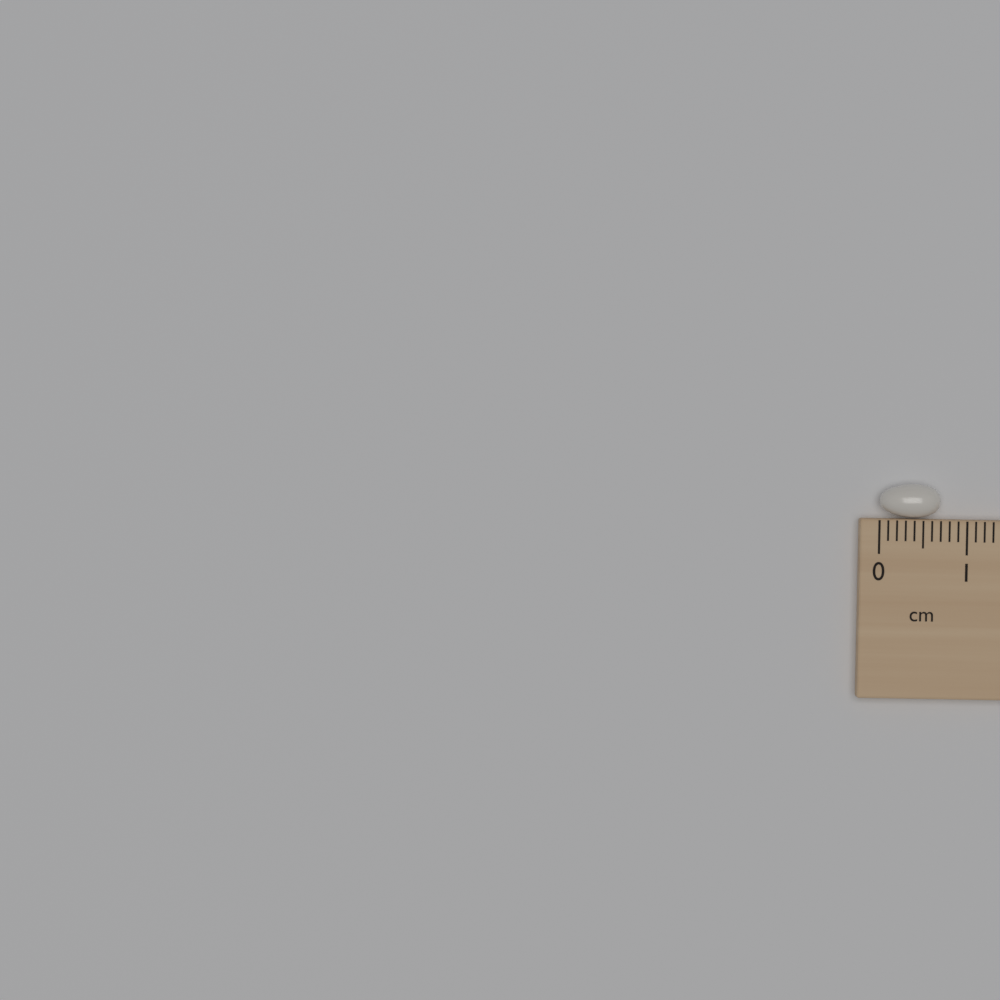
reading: 0.7 cm
